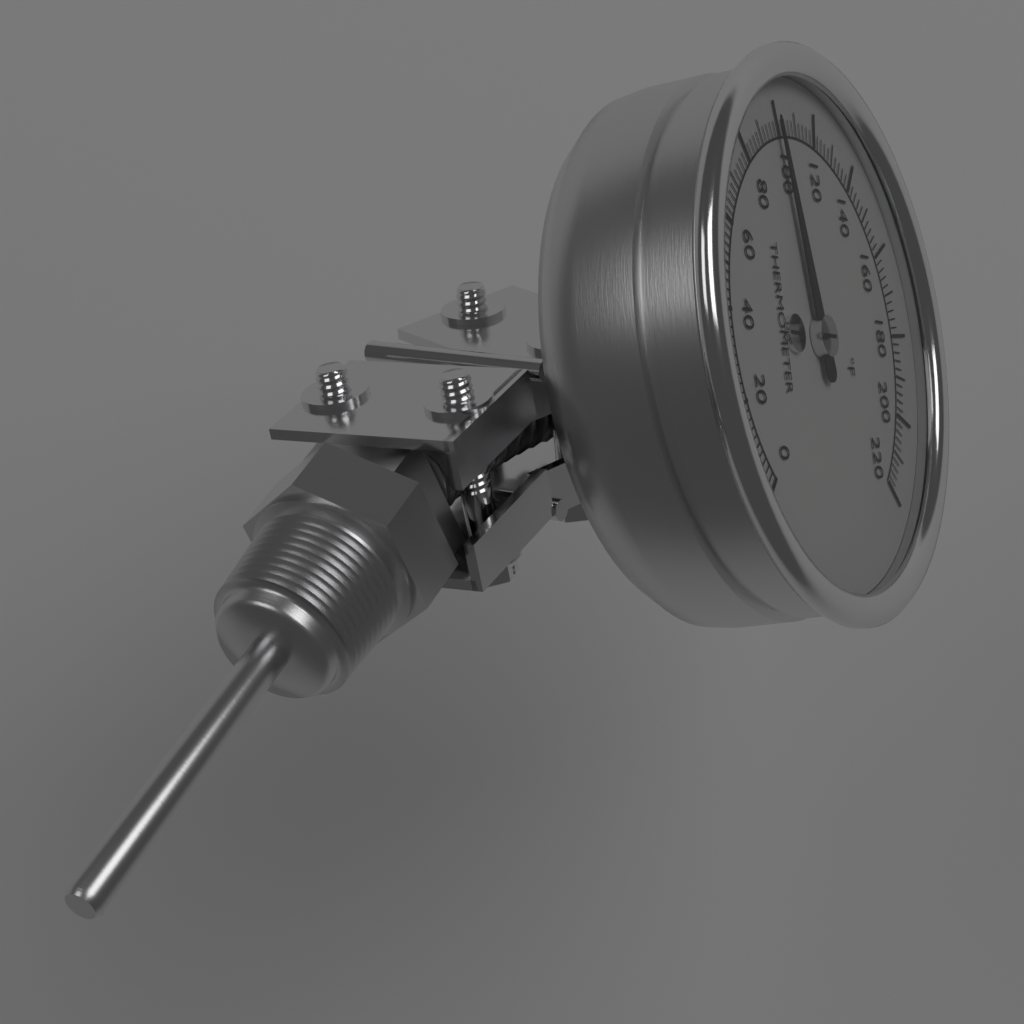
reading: 100 °F
